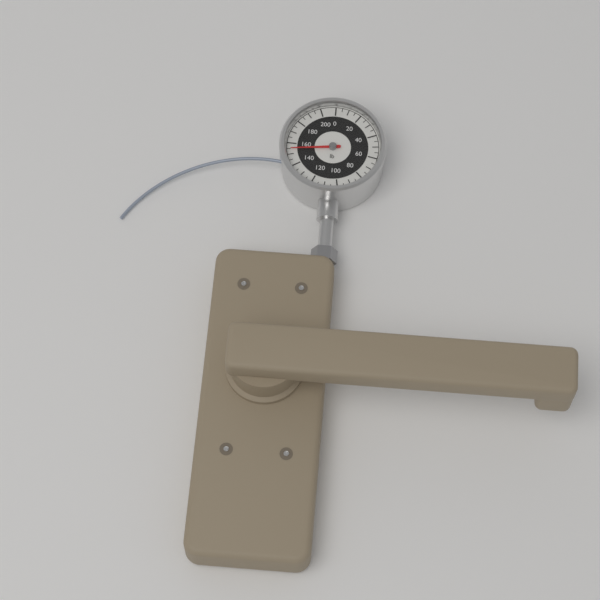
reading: 155 lb
